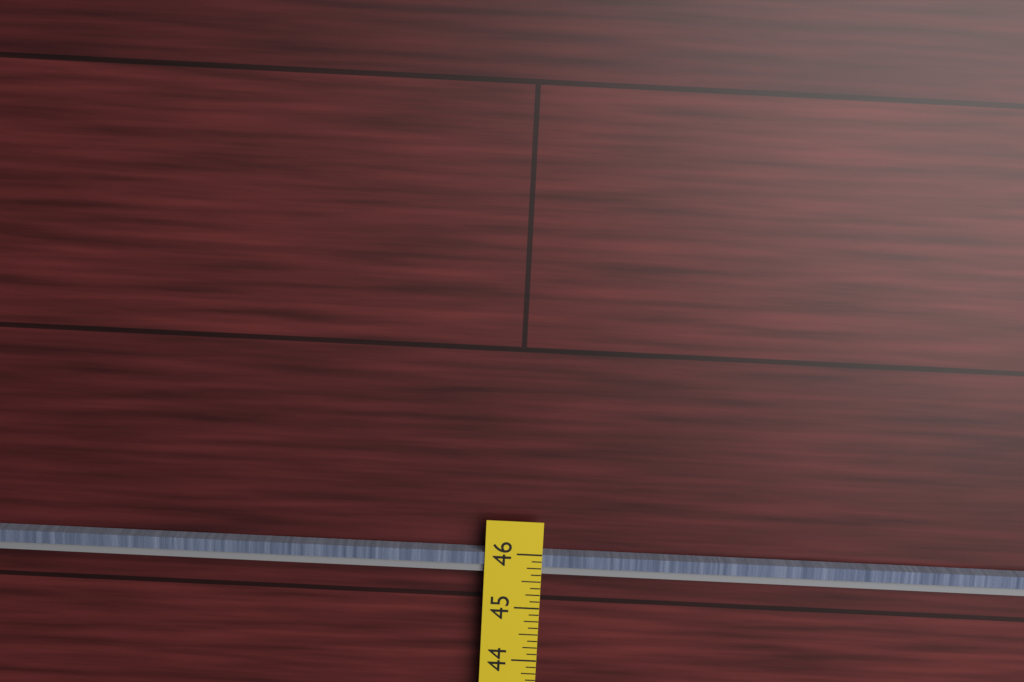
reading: 45.625 in
